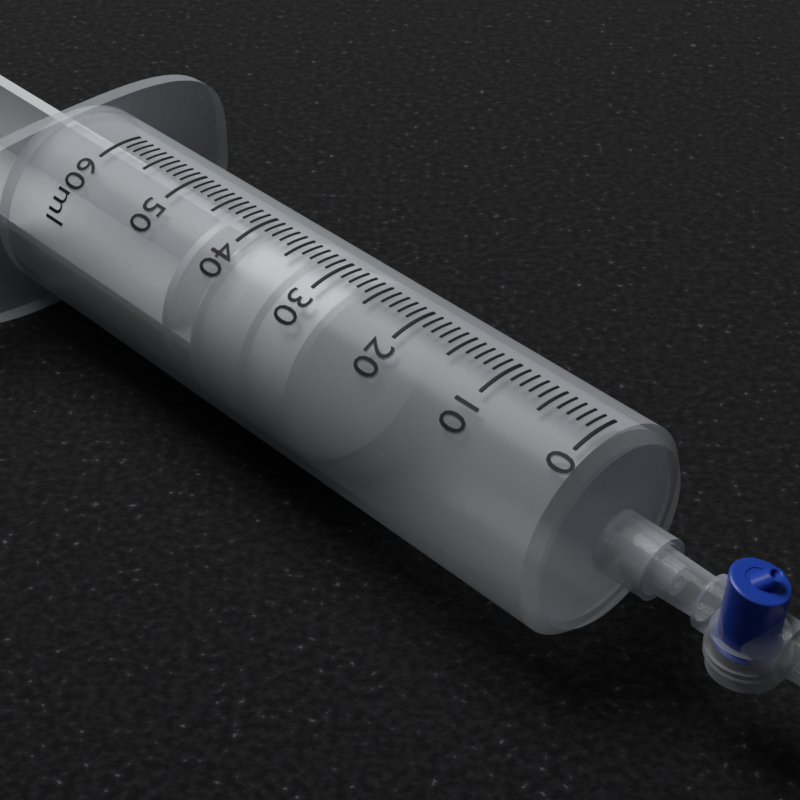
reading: 27 ml
